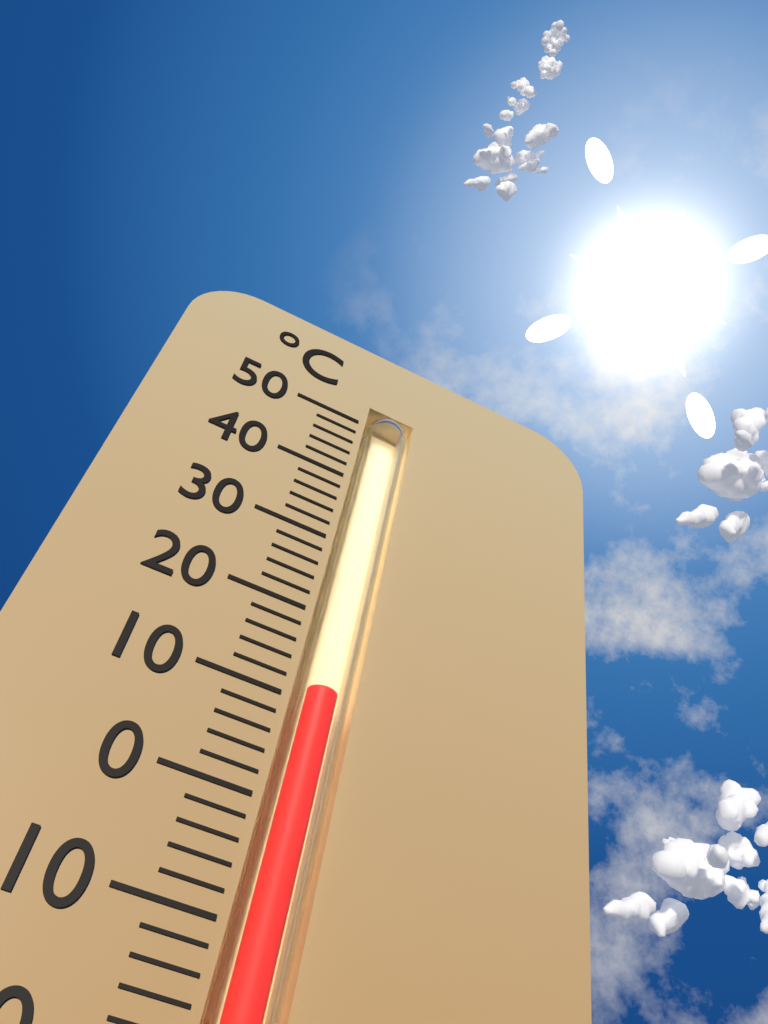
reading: 12 °C
